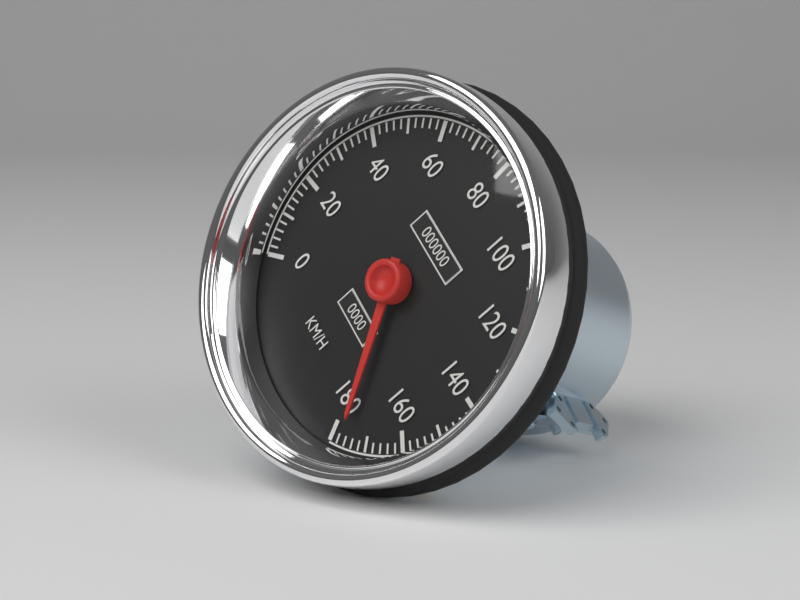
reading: 176 km/h
